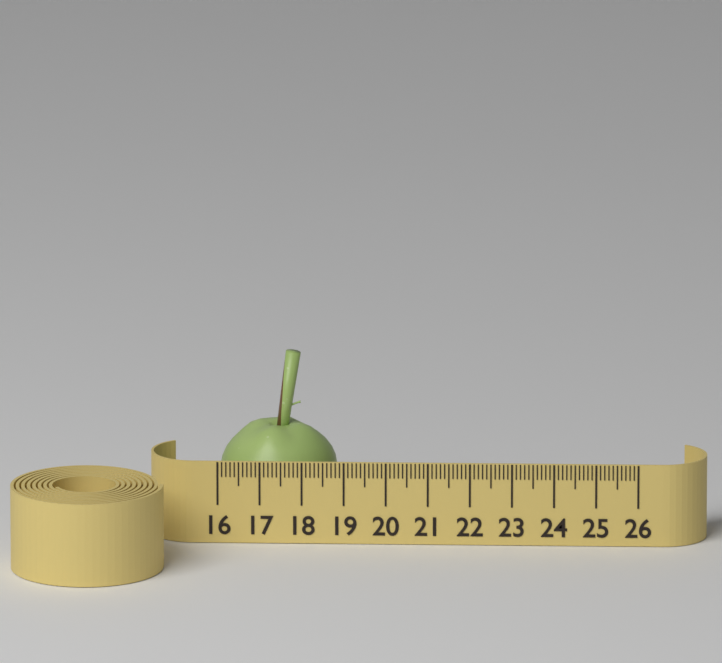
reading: 18.8 (no unit)
